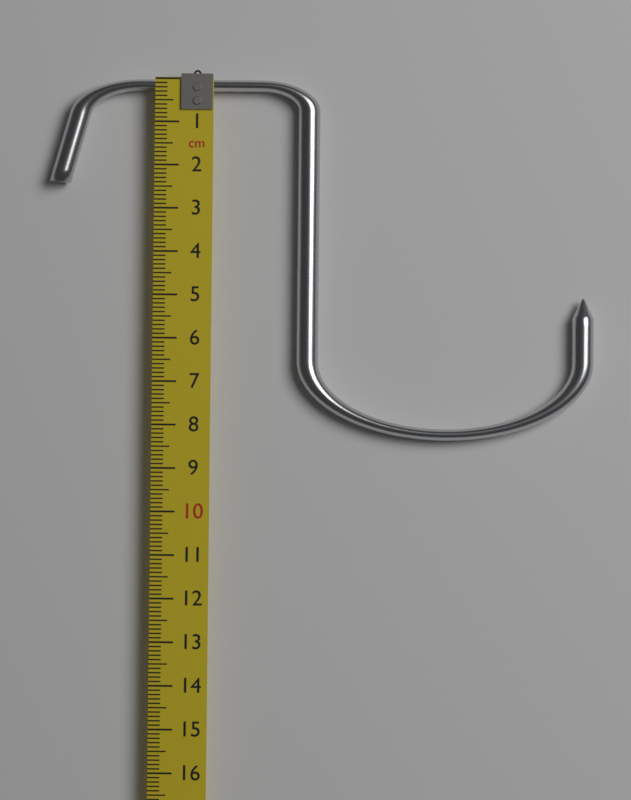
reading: 8.3 cm
